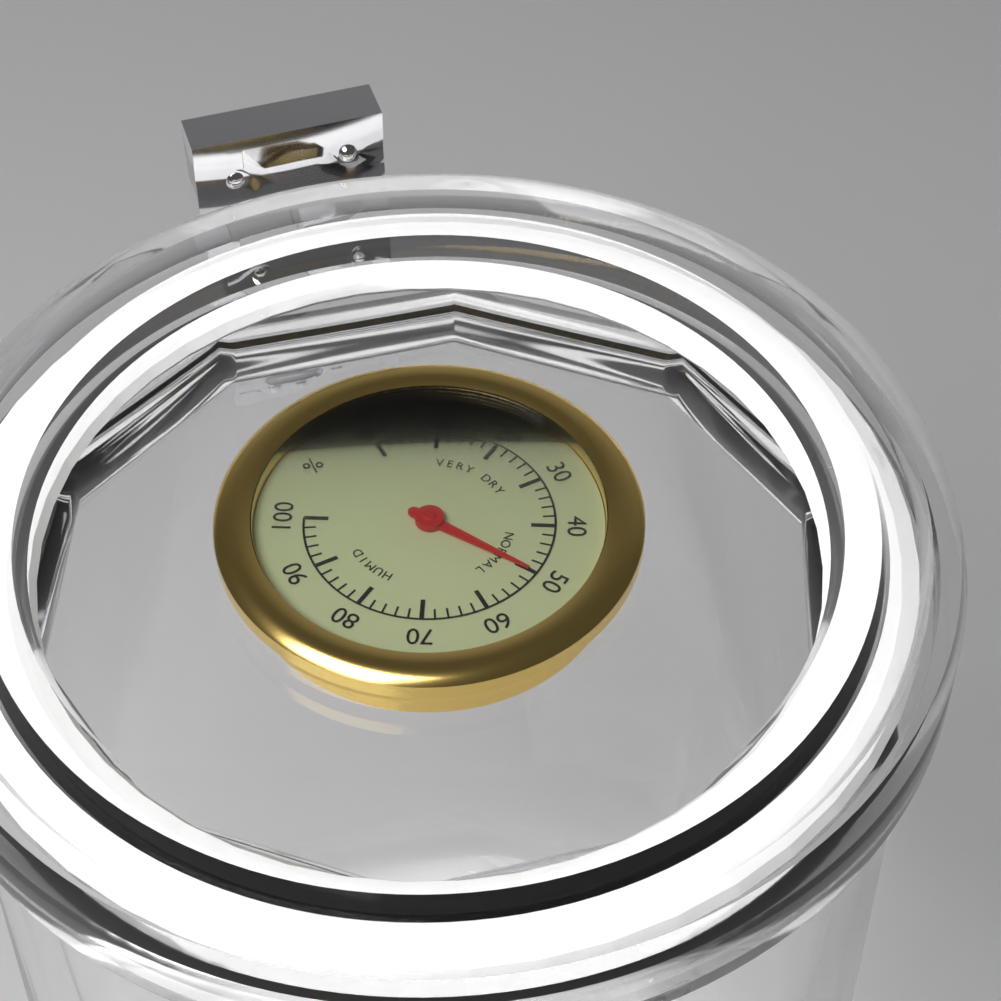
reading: 50 %
